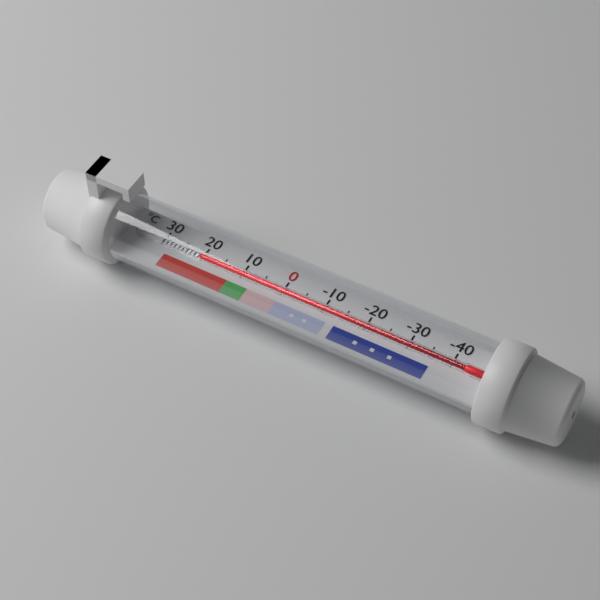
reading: 20 °C
